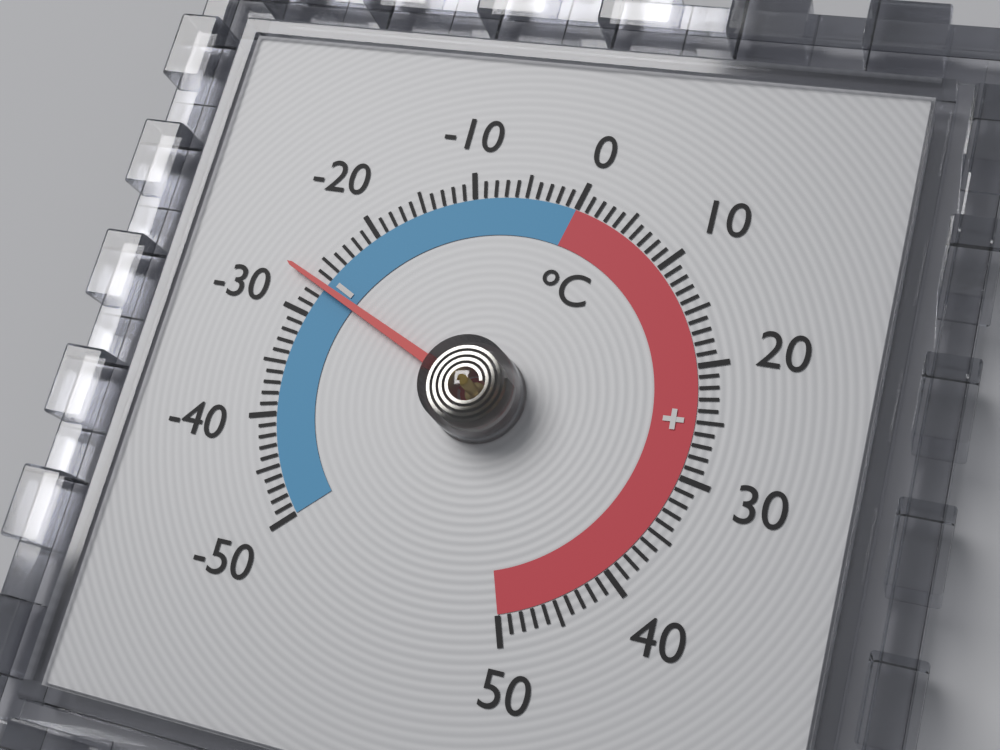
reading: -27 °C
